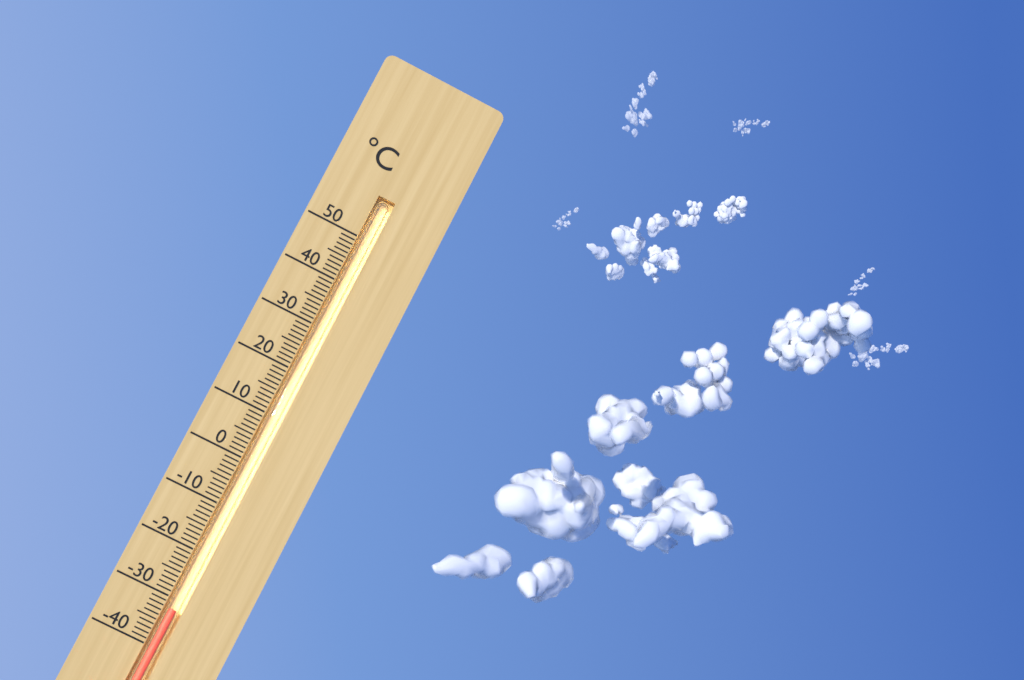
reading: -32 °C
